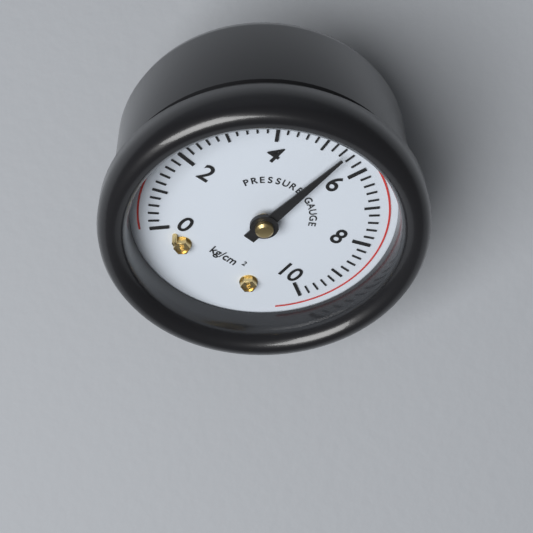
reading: 5.4 kg/cm²
